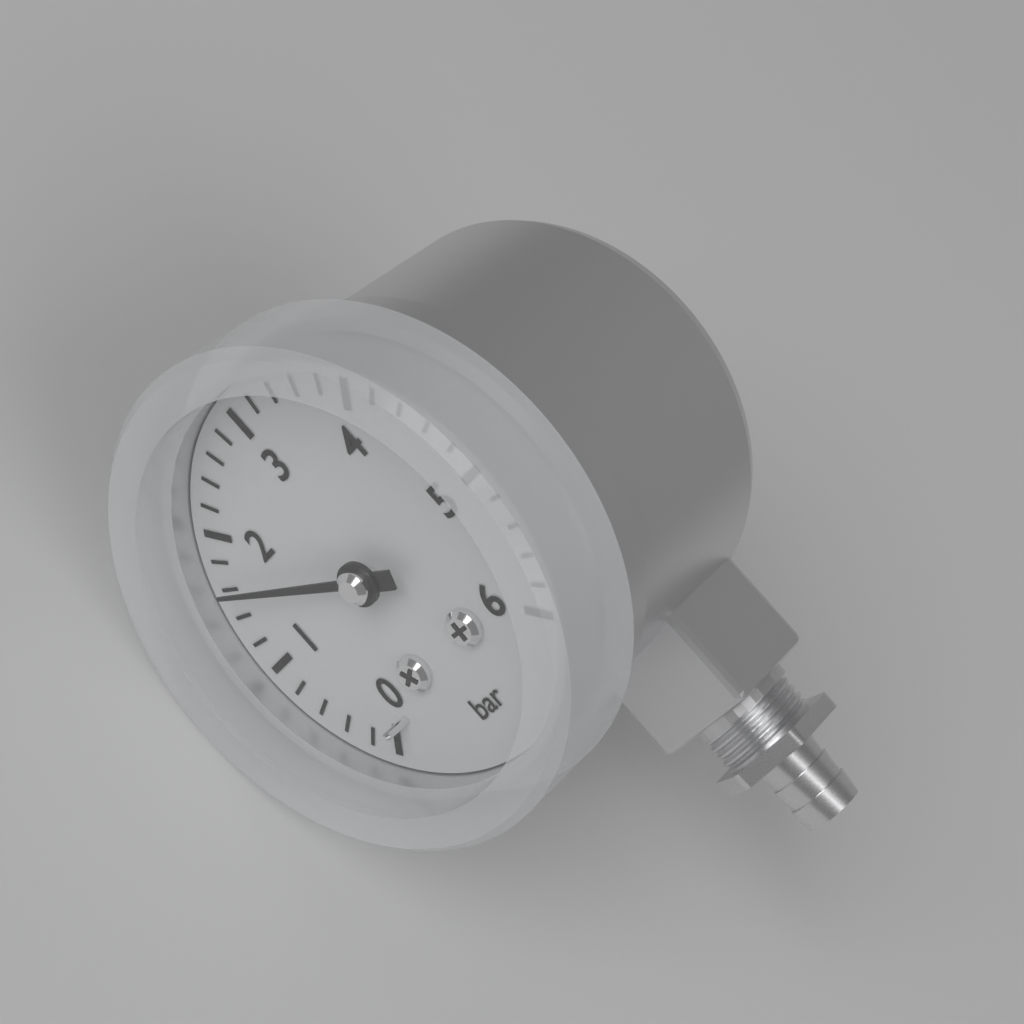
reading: 1.6 bar
